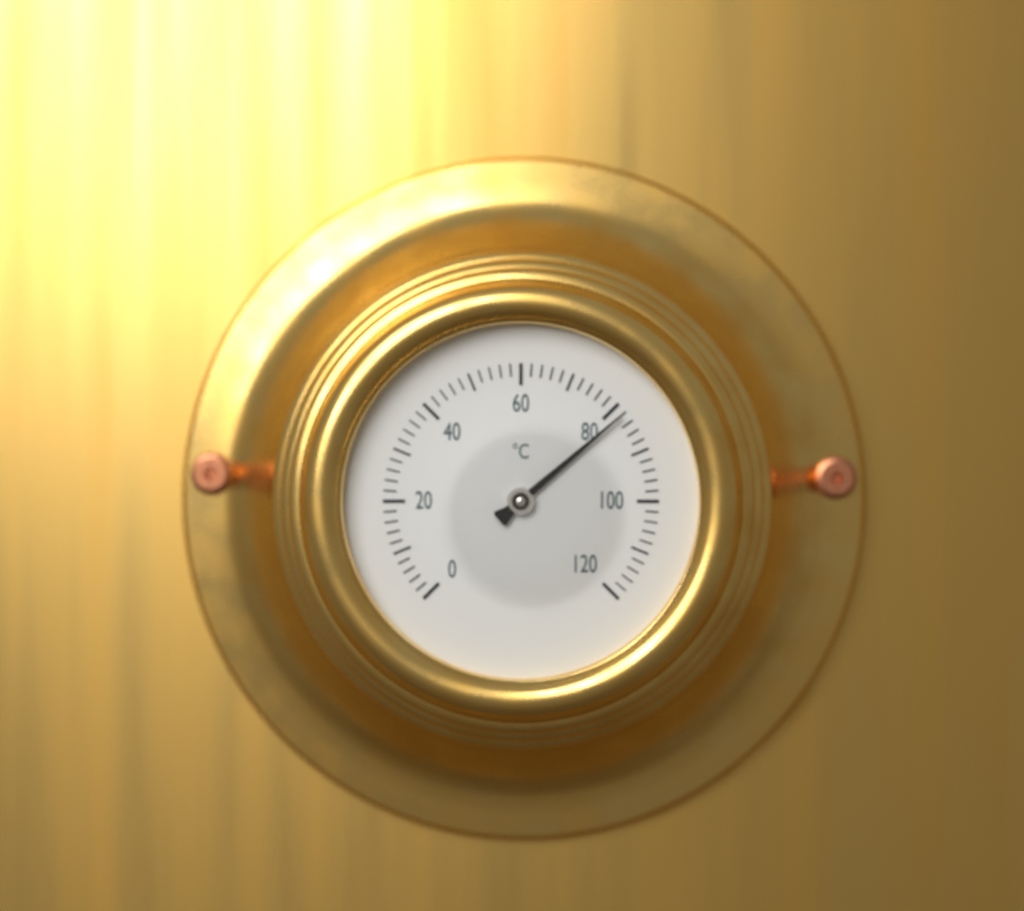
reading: 82 °C
